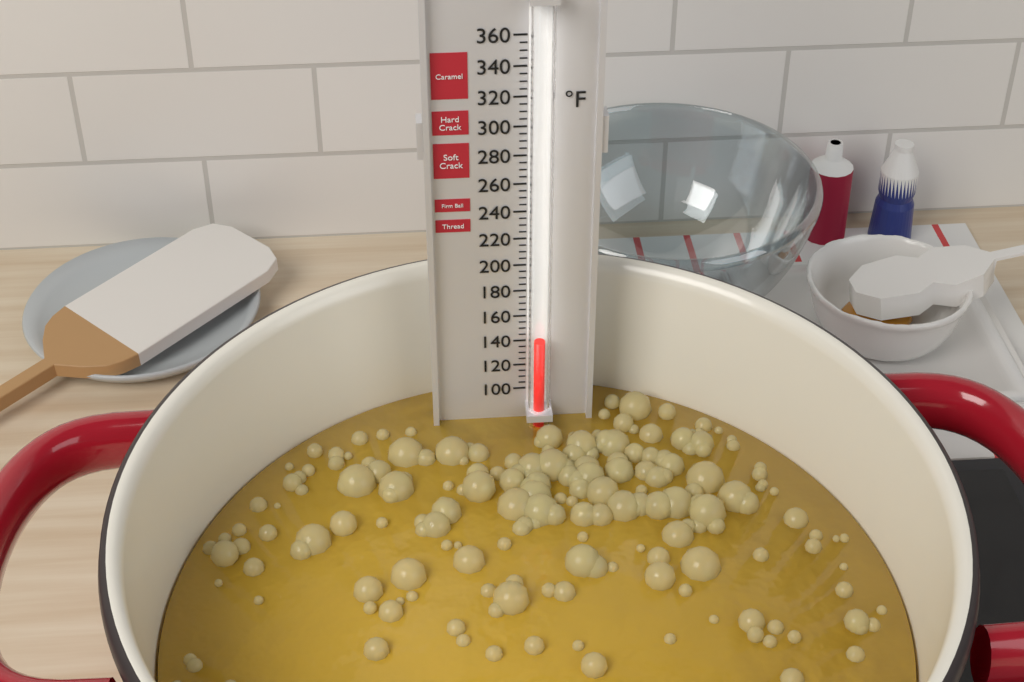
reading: 145 °F
